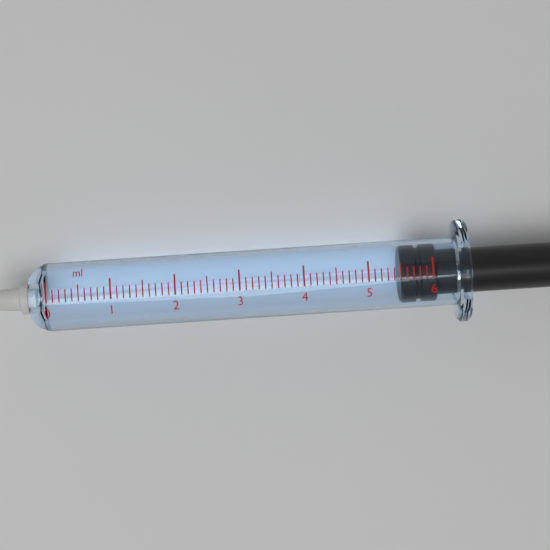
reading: 5.5 ml
